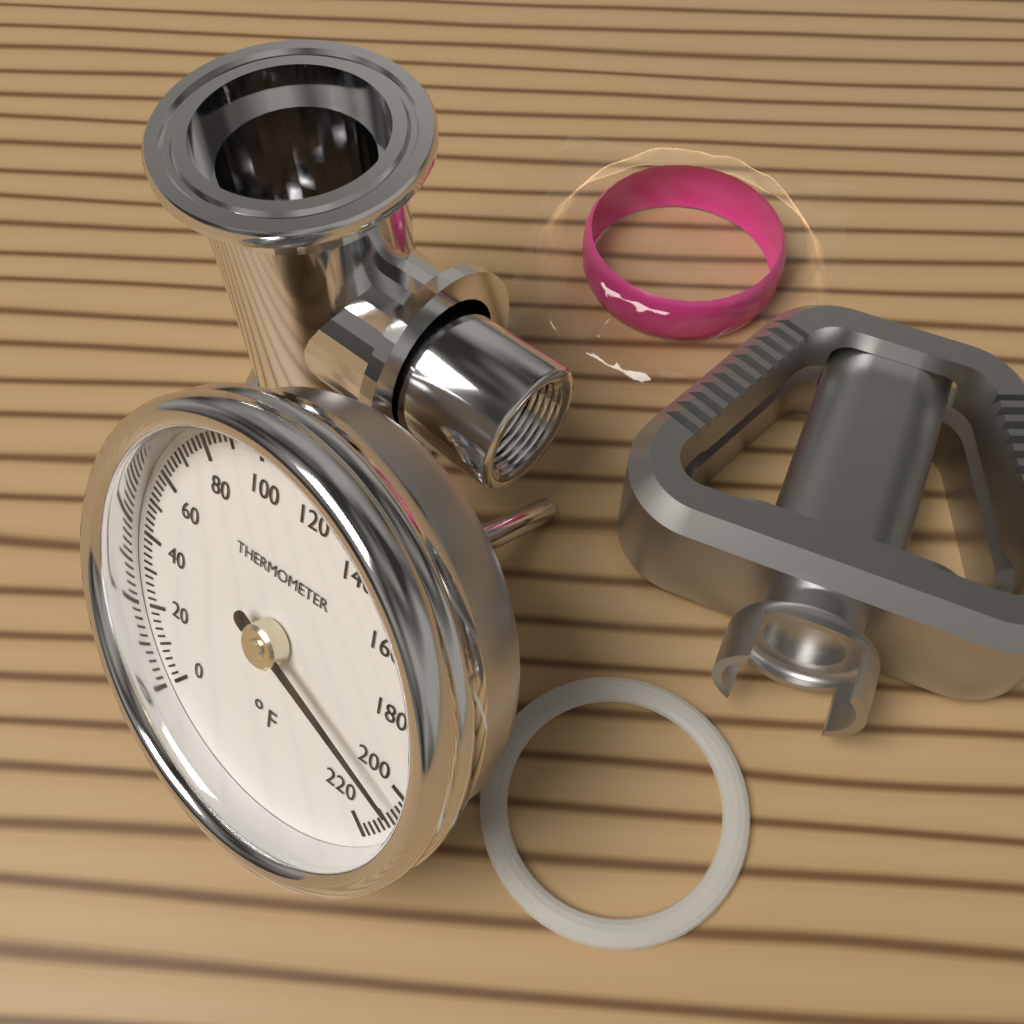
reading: 204 °F
